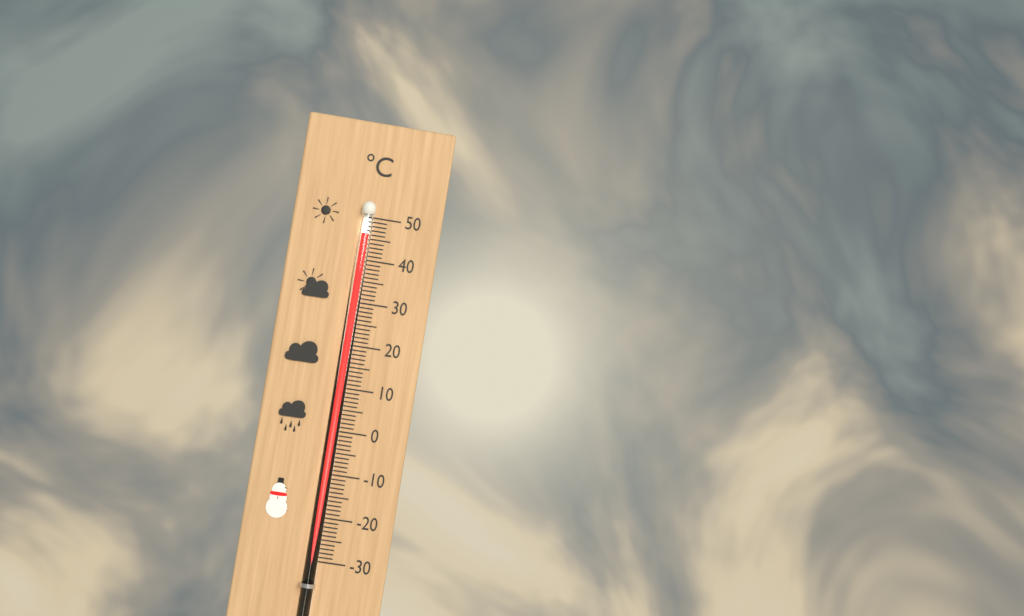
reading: 46 °C
